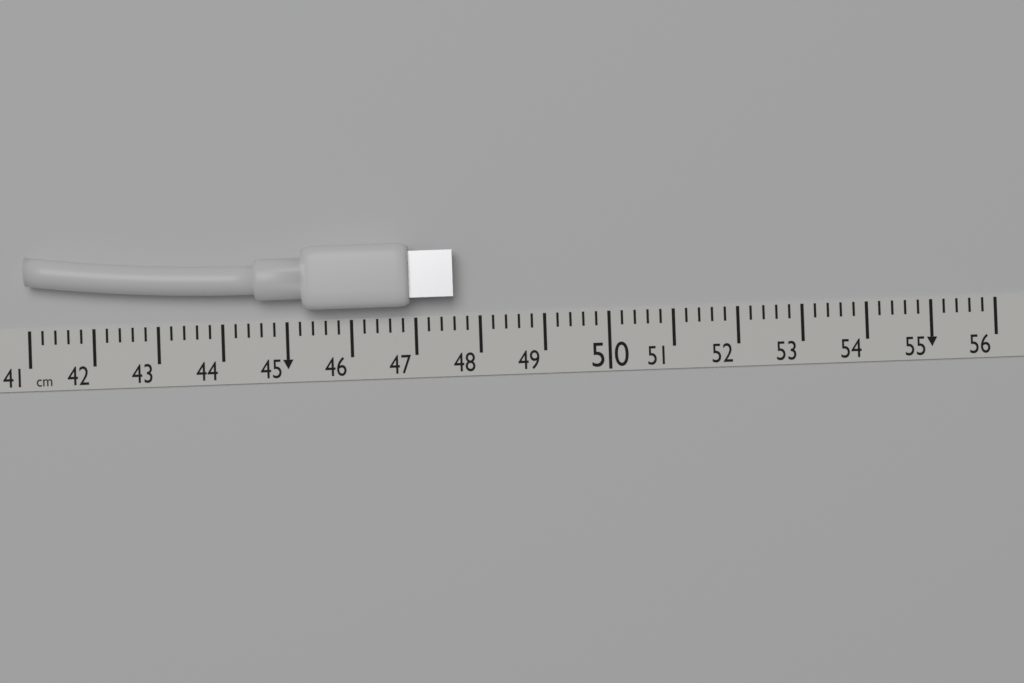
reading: 47.6 cm
